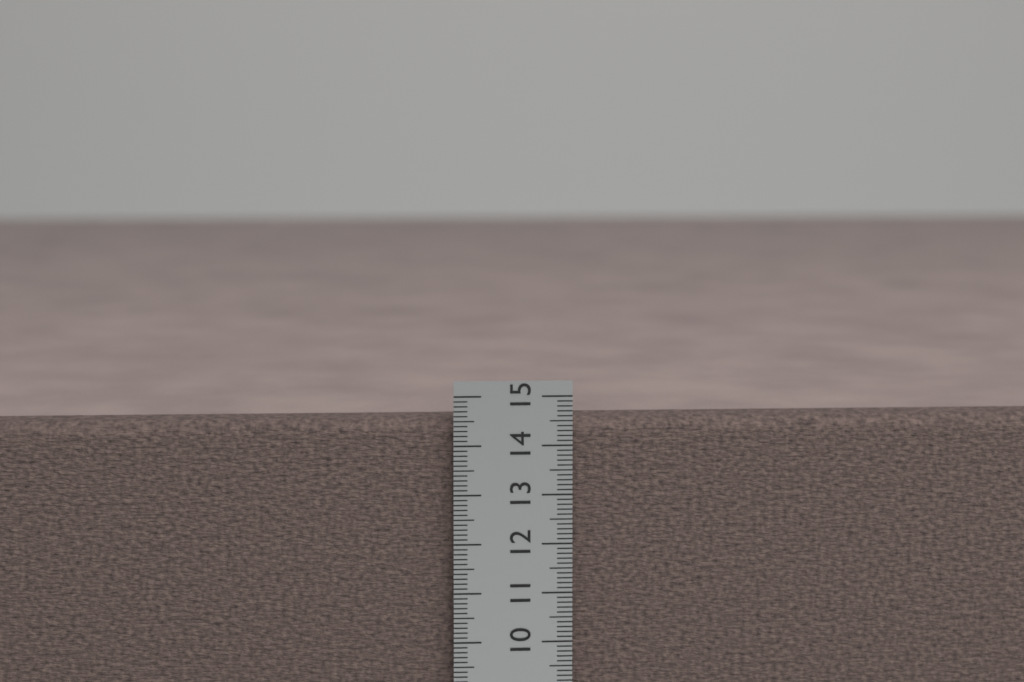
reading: 14.5 cm
